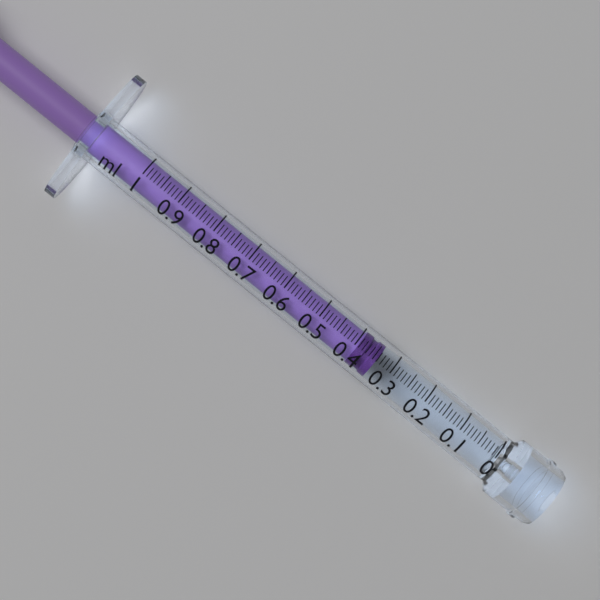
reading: 0.34 ml
